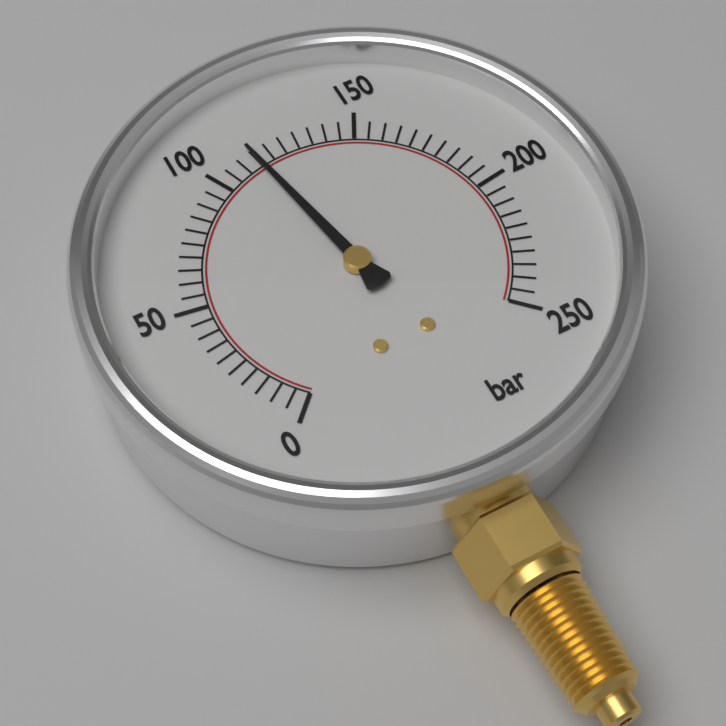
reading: 115 bar
